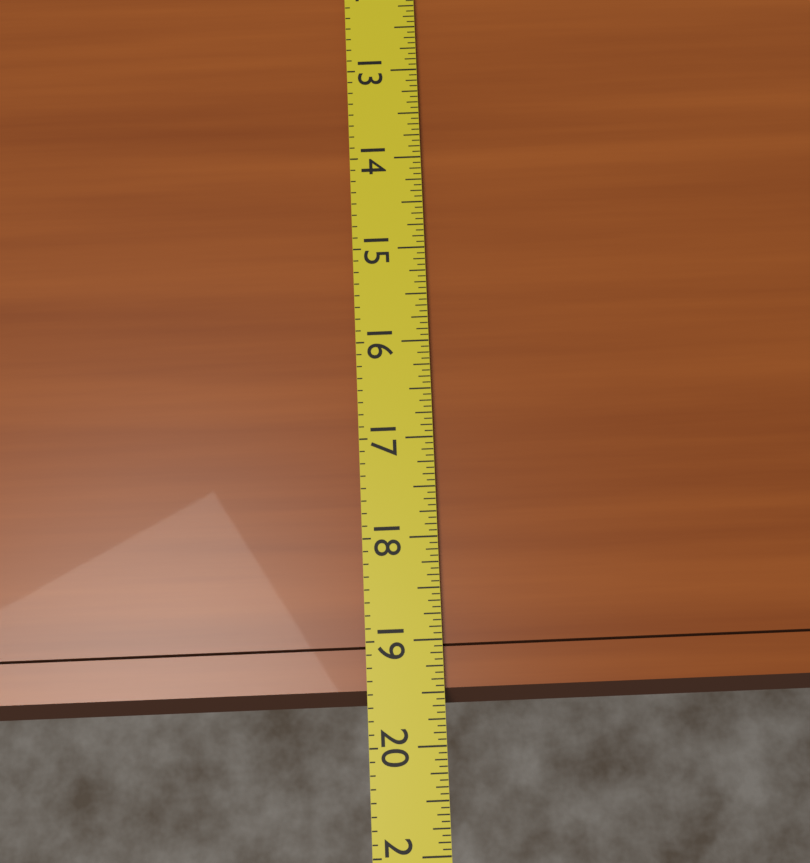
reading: 19.6250 (no unit)
